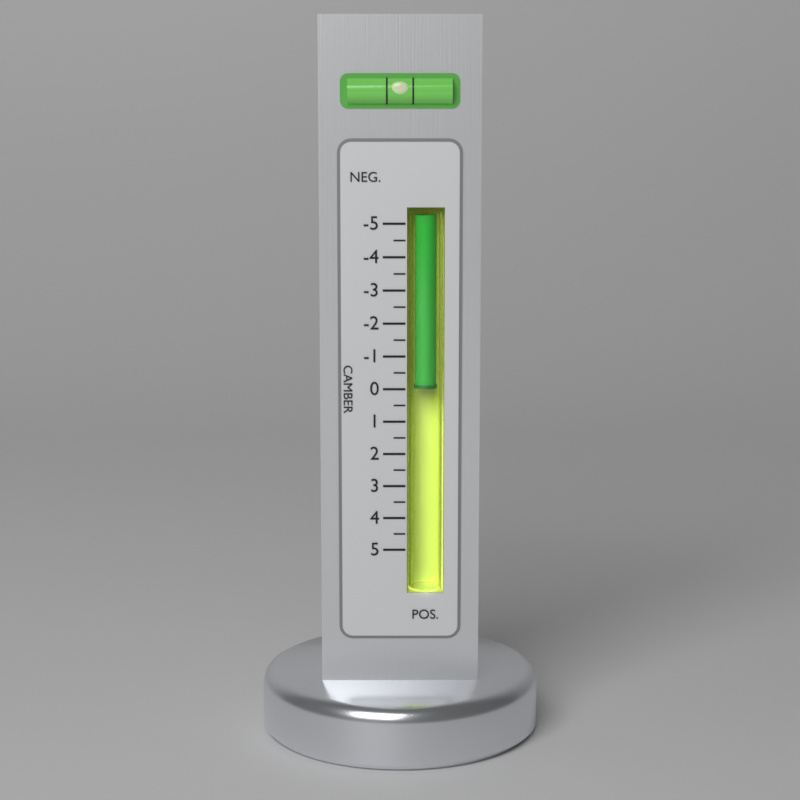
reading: 0.0 (no unit)
